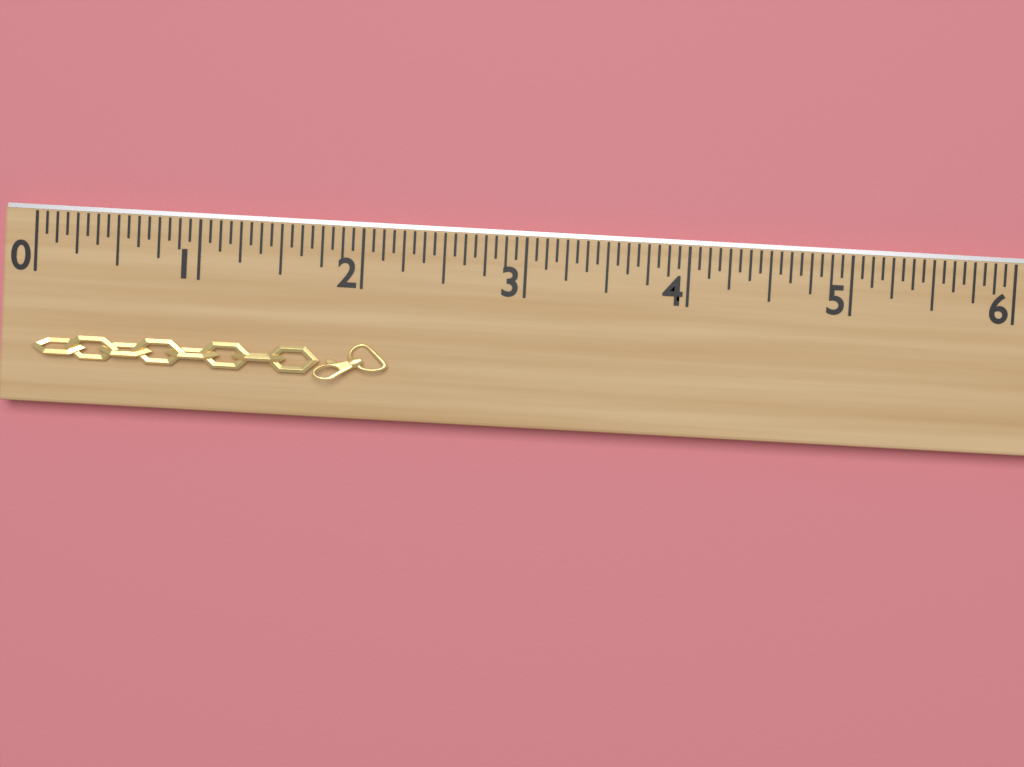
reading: 2.1875 (no unit)
